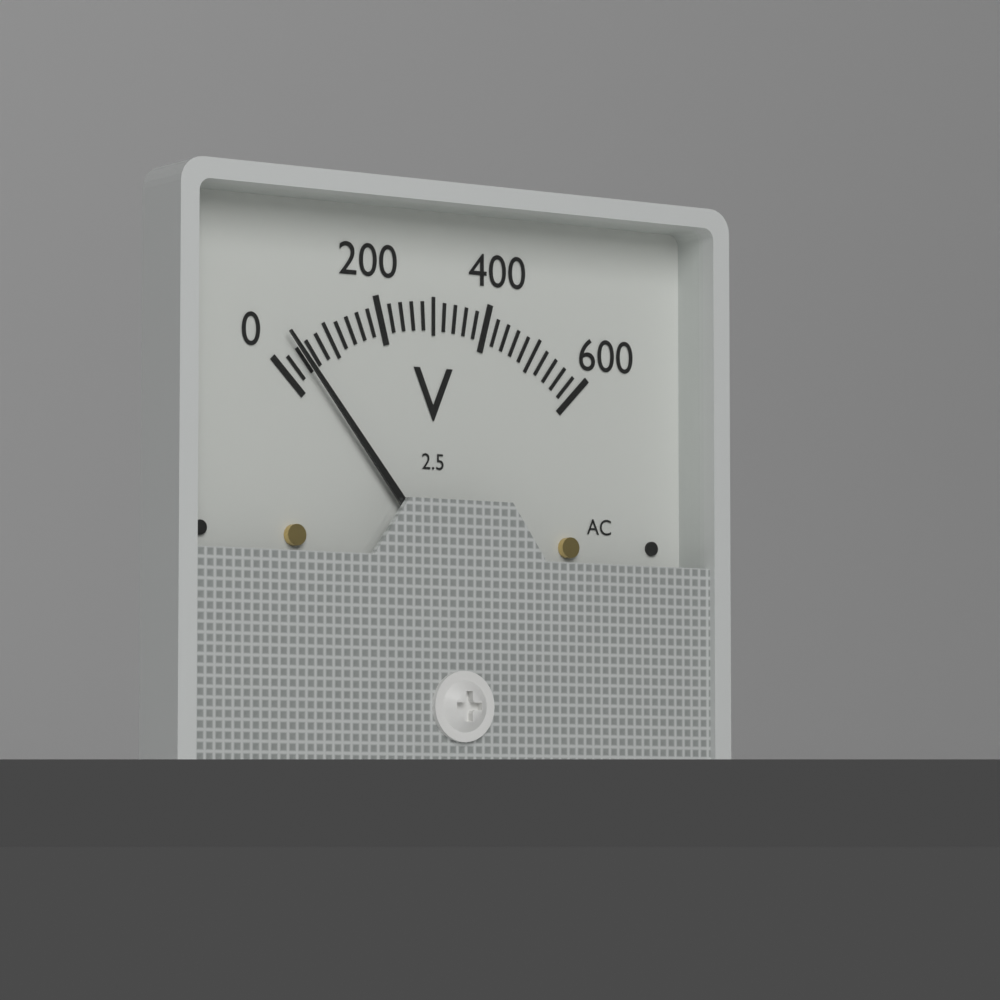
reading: 40 V
